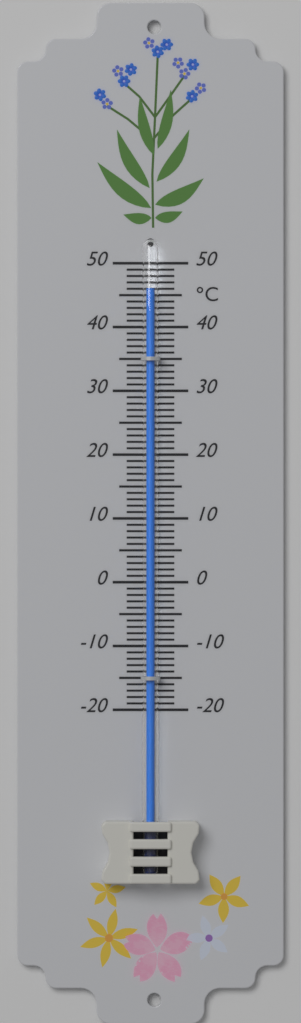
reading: 46 °C
